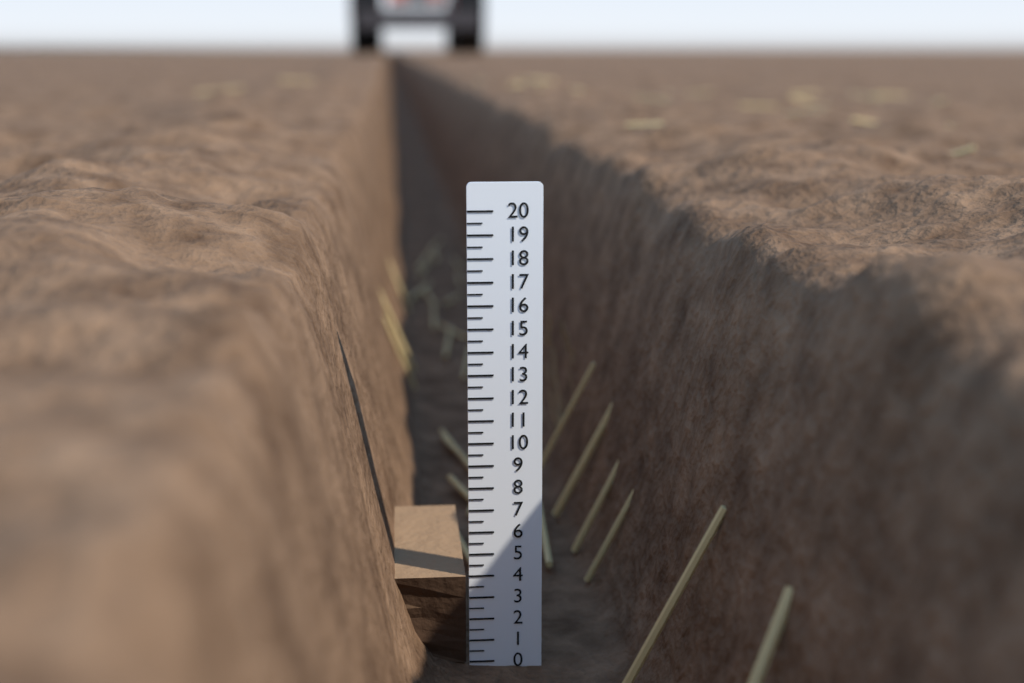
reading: 4.0 (no unit)
